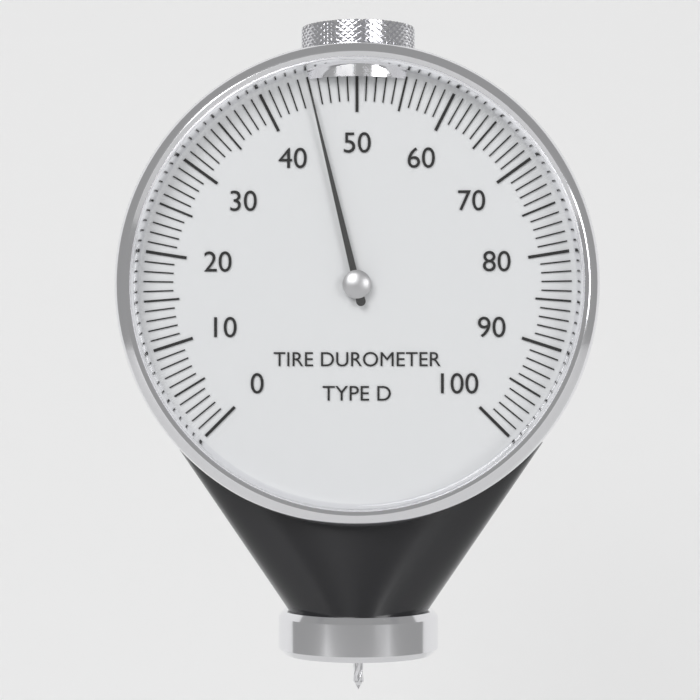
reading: 45 (no unit)
